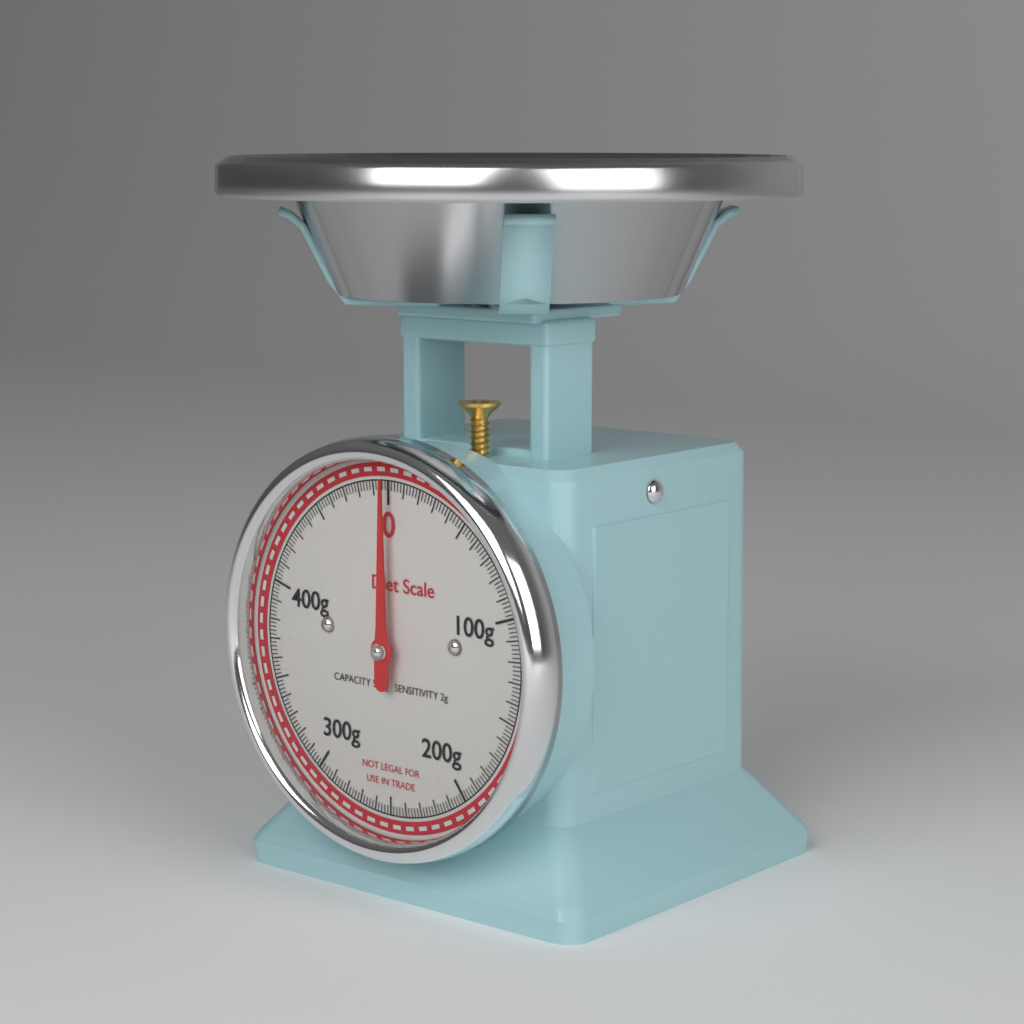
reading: 0 g
